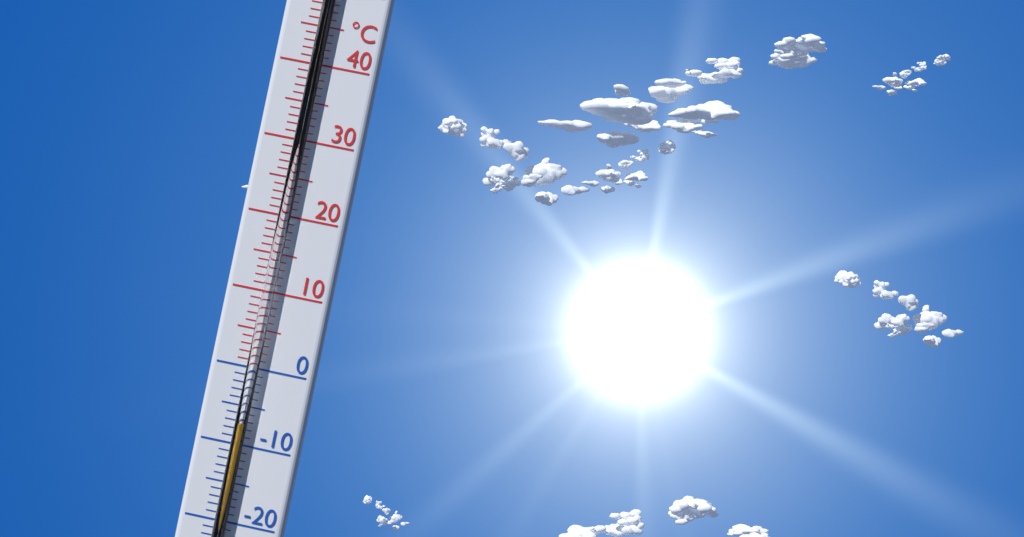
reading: -7 °C
